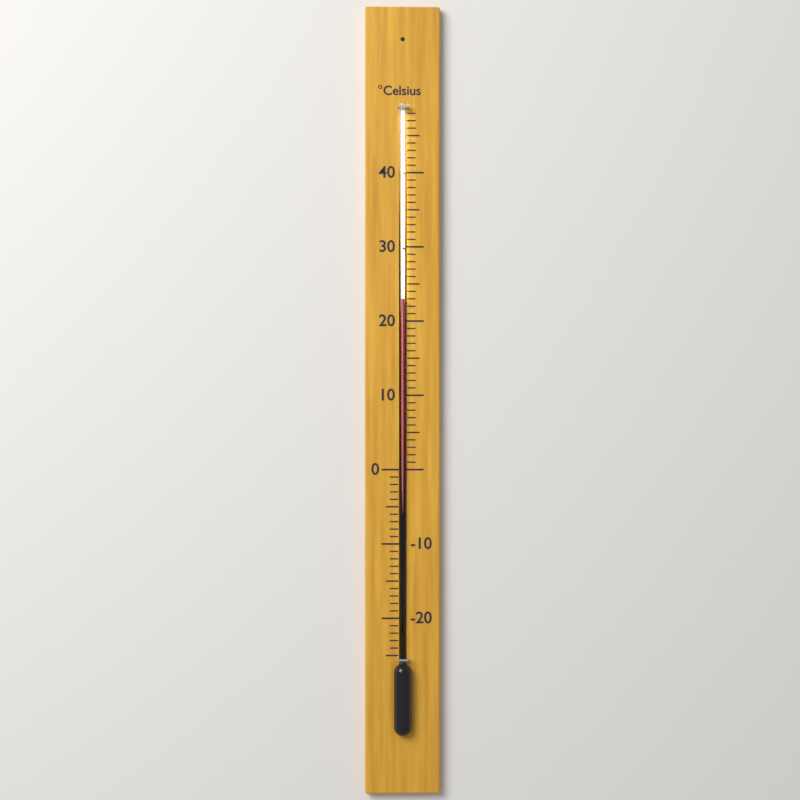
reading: 23 °C
